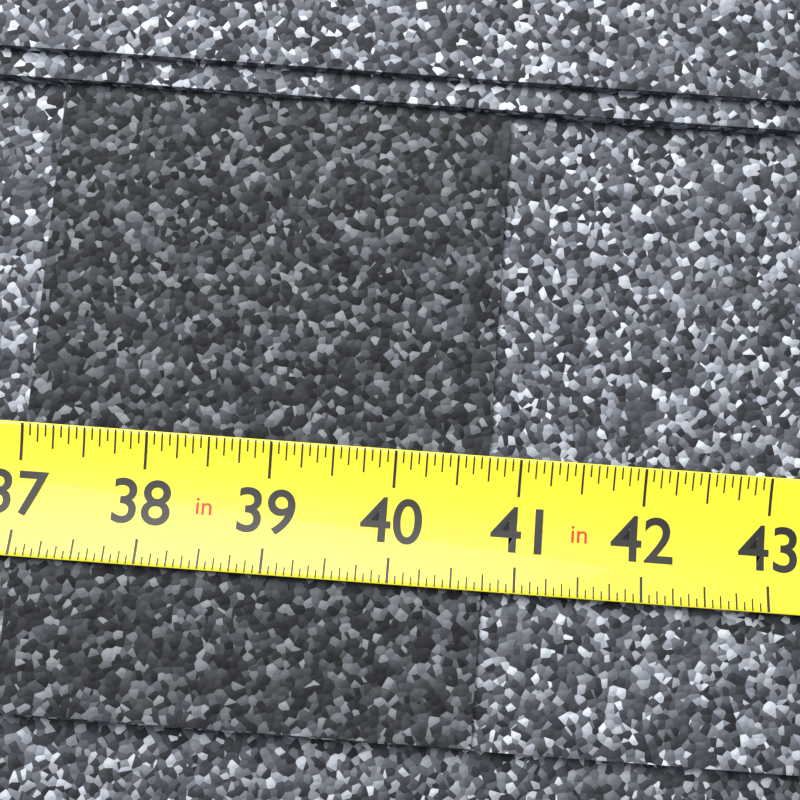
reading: 40.7500 in
